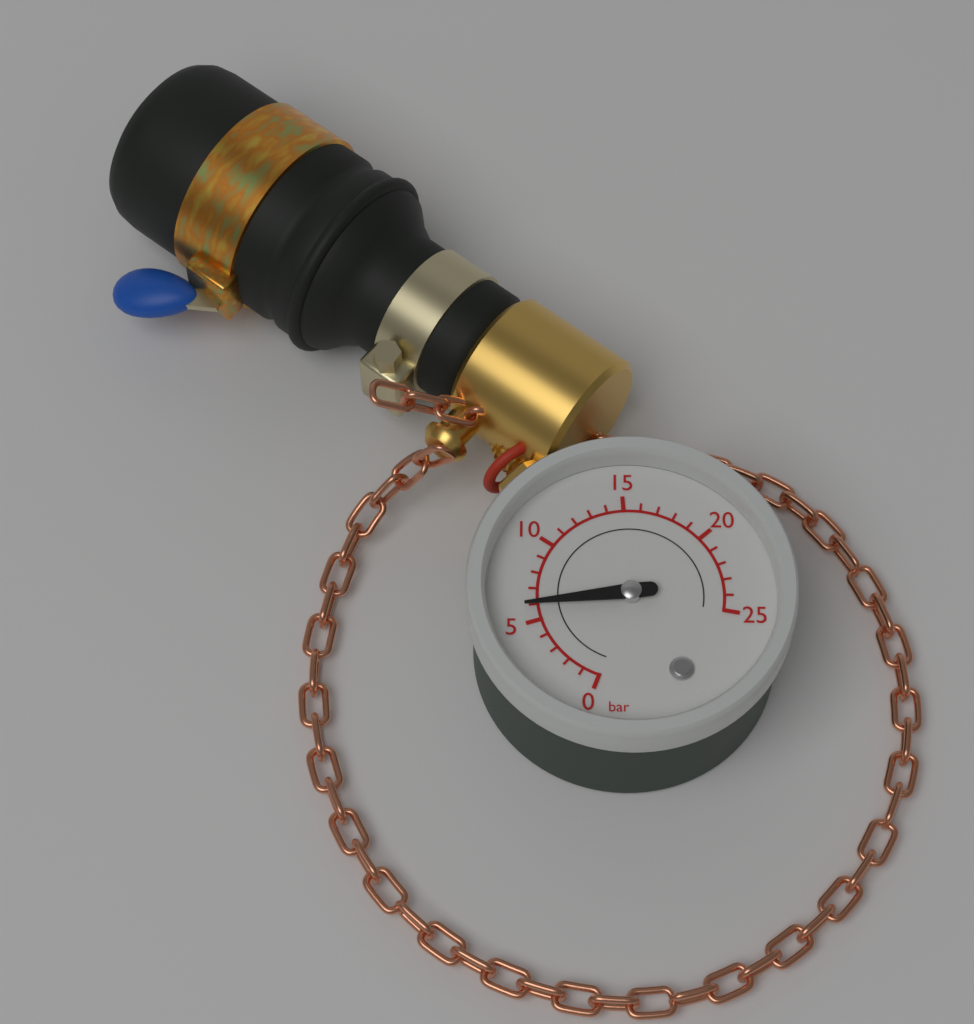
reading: 6 bar
